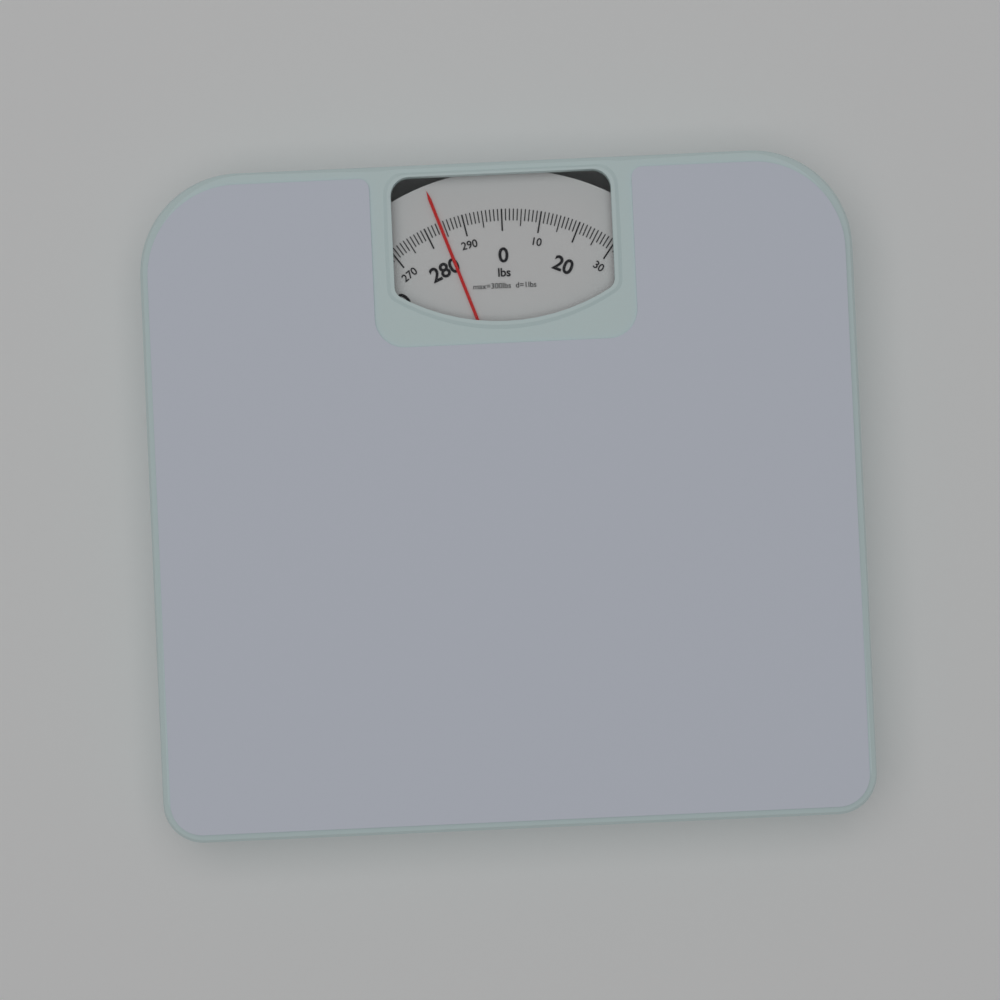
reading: 284 lbs
